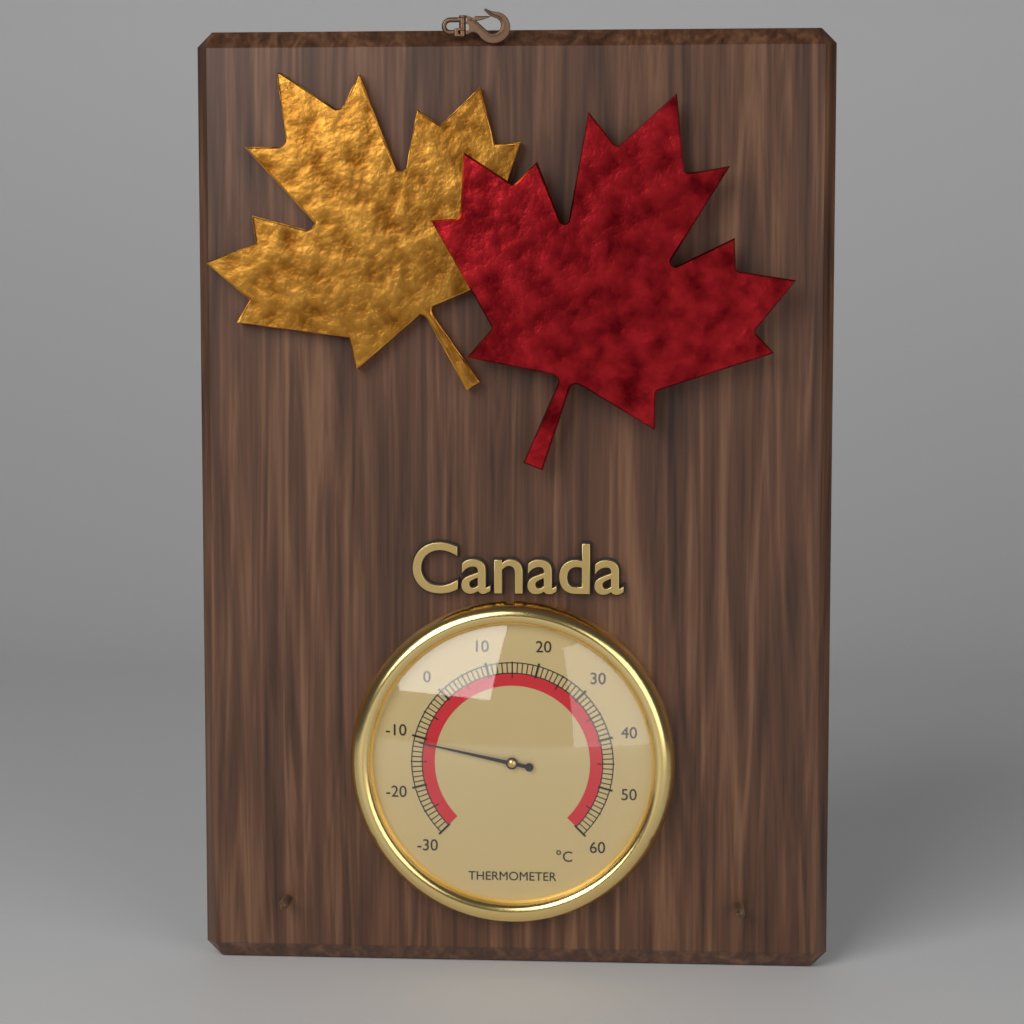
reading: -11 °C
